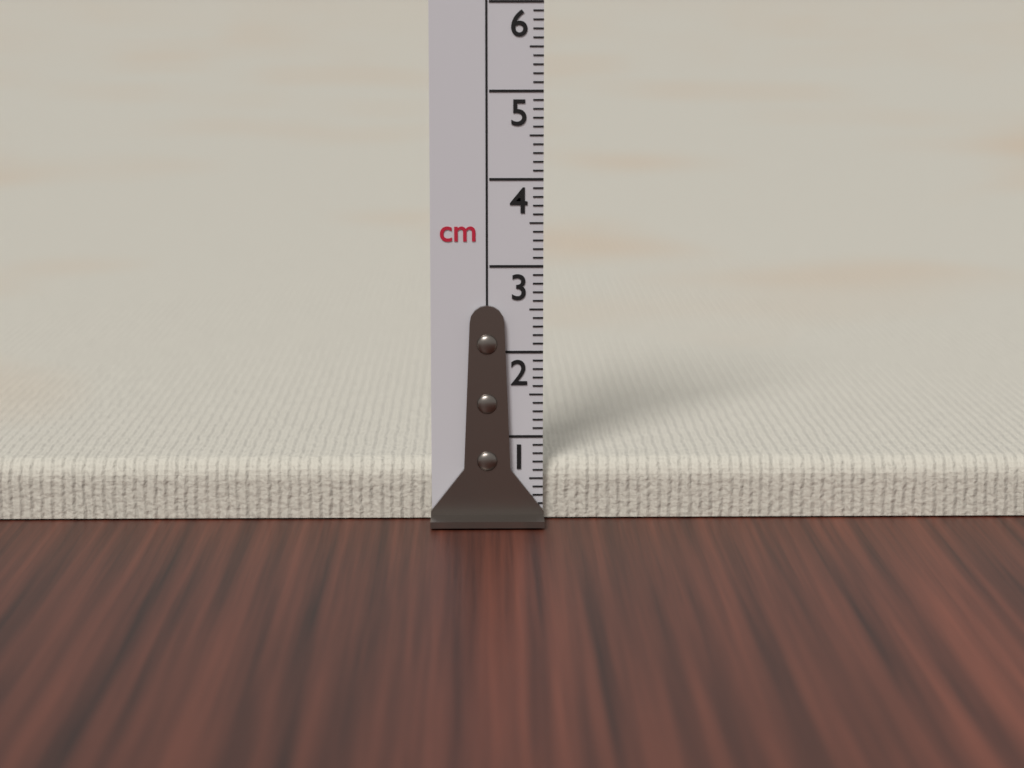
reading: 0.7 cm
